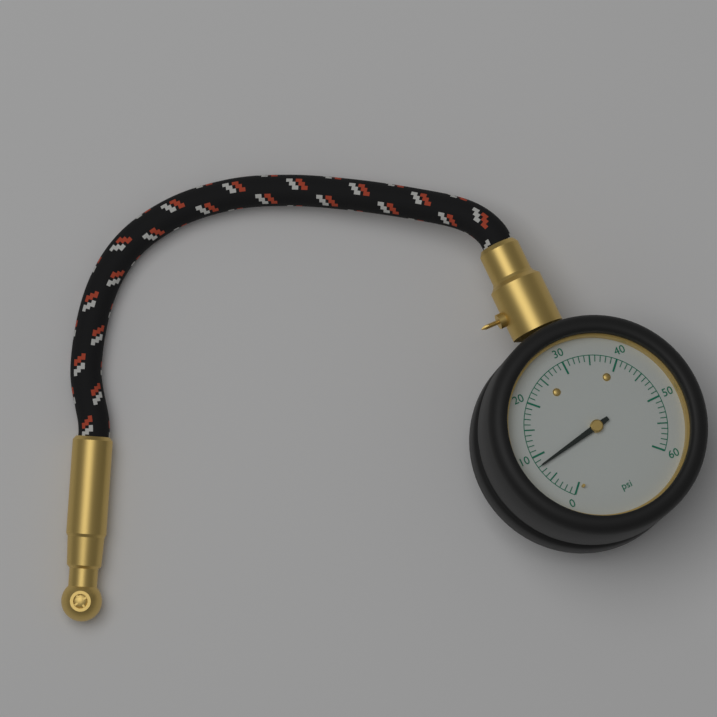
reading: 8 psi
